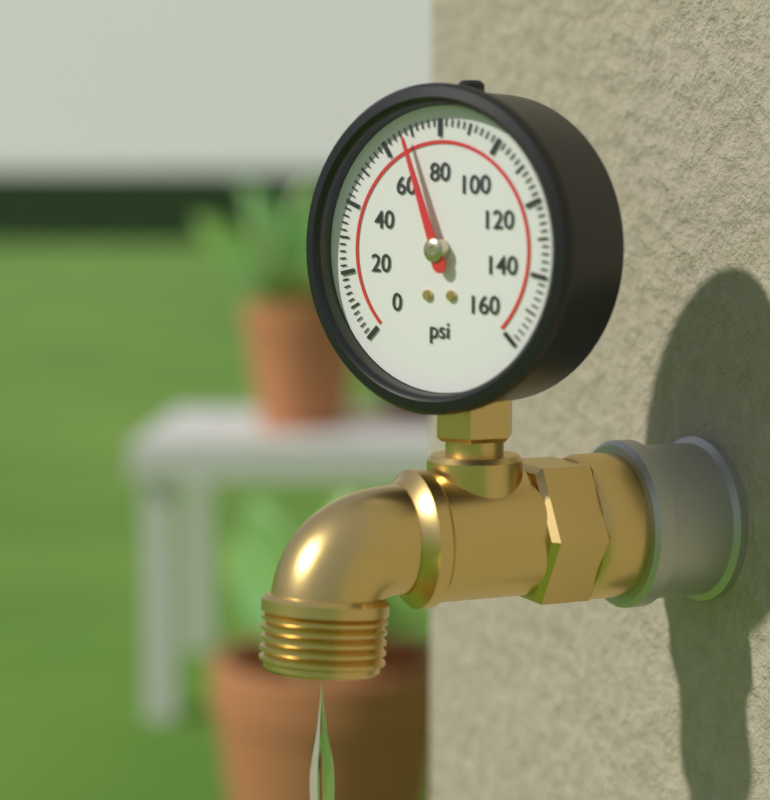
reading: 68 psi
